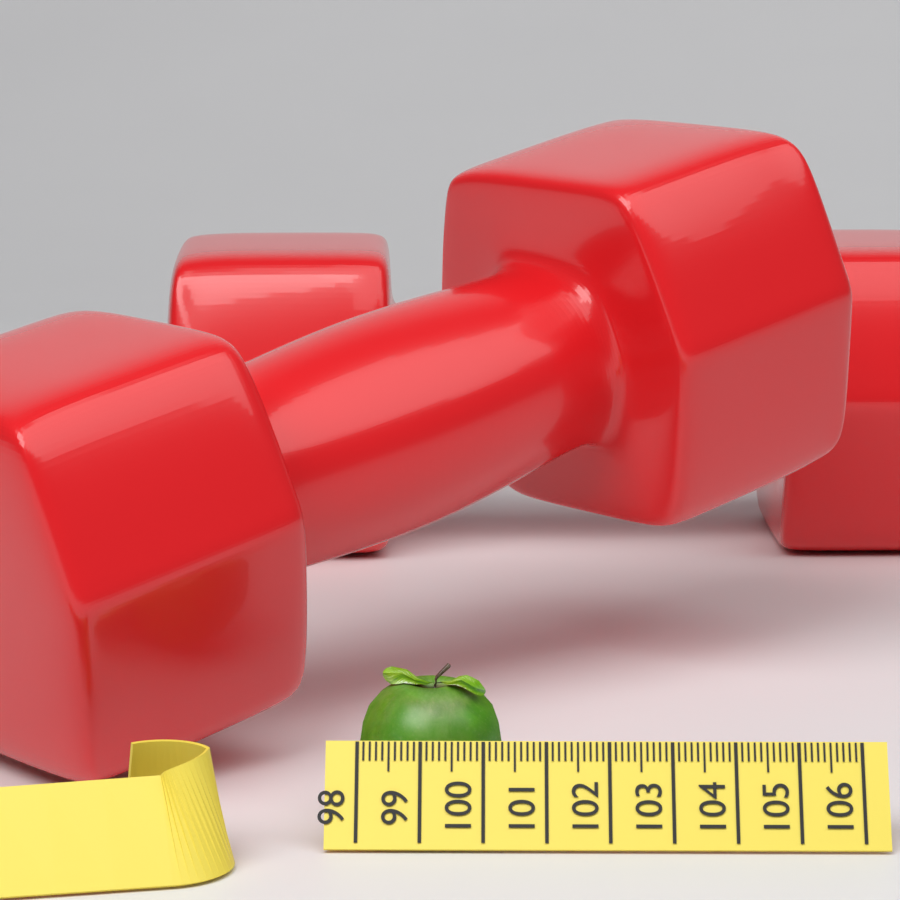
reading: 100.3 (no unit)
